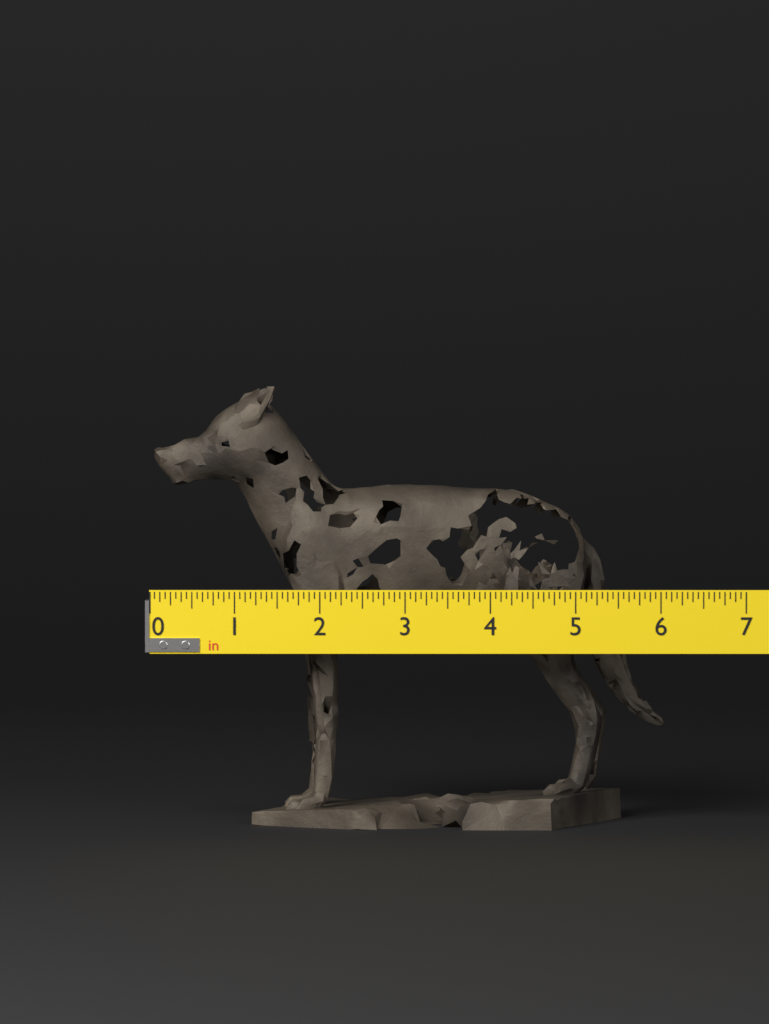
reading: 6.0625 in
